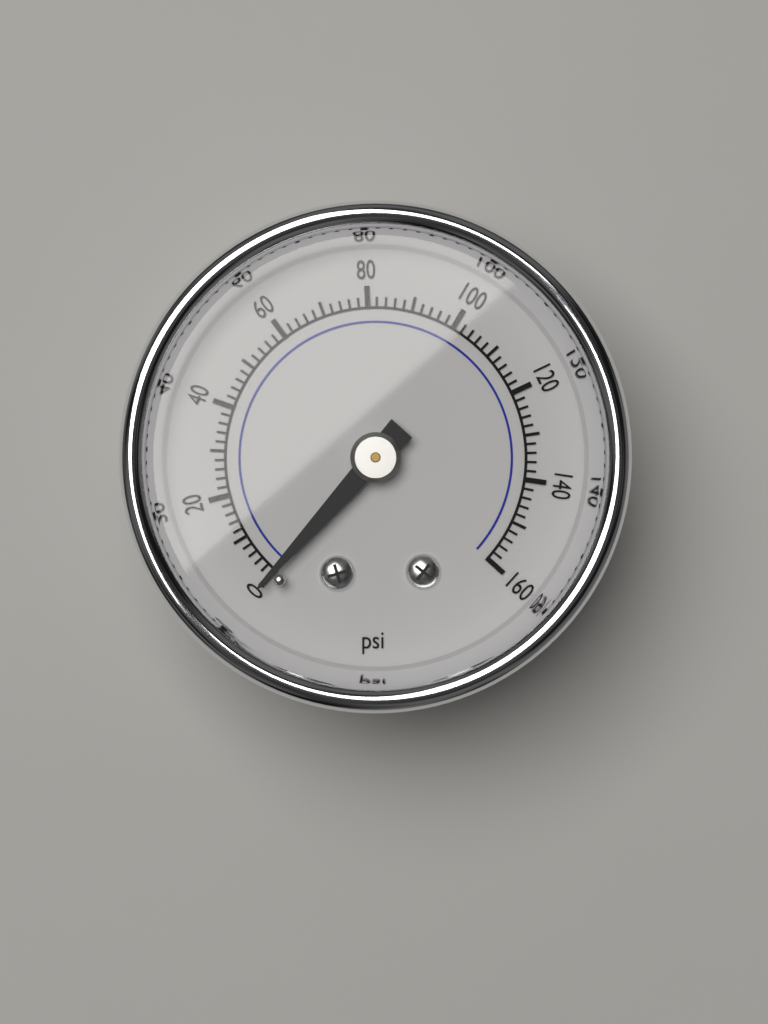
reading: 0 psi
